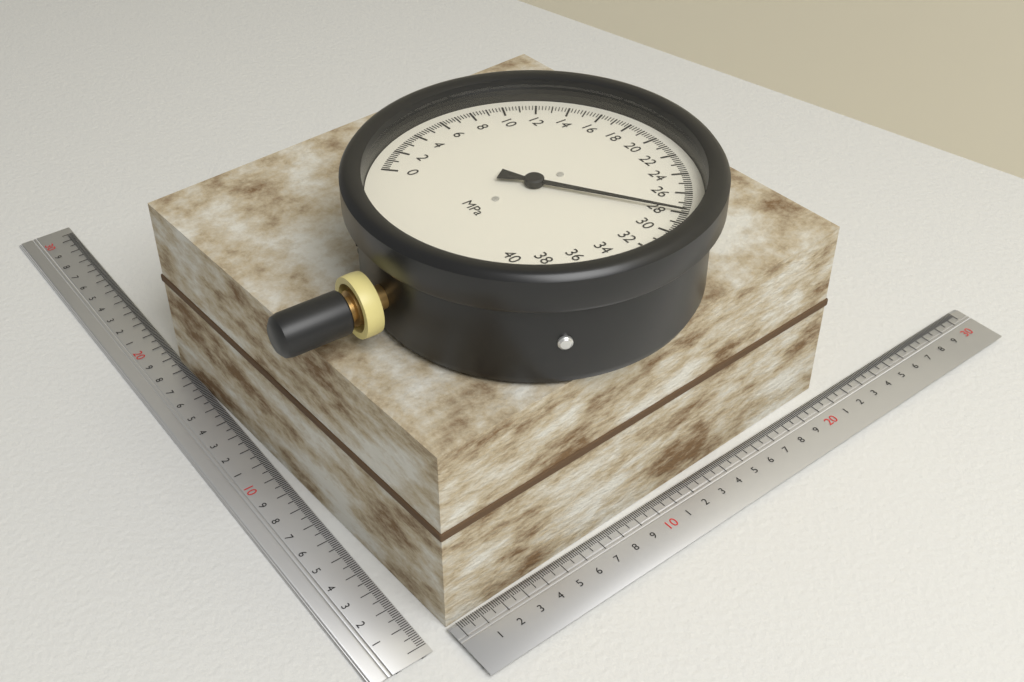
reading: 28.0 MPa
